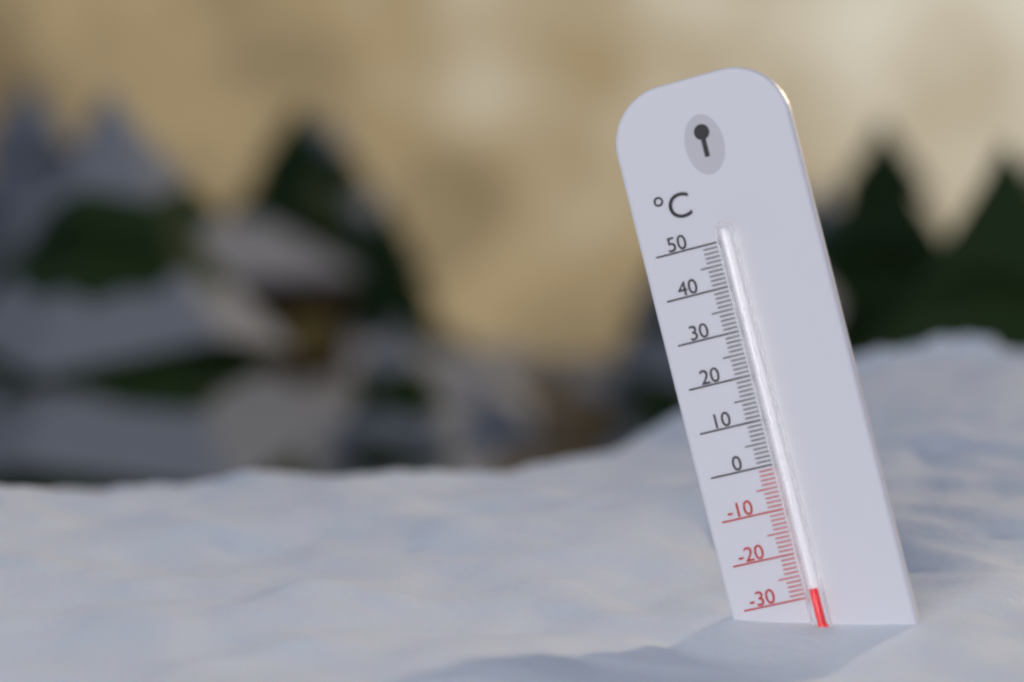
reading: -28 °C
